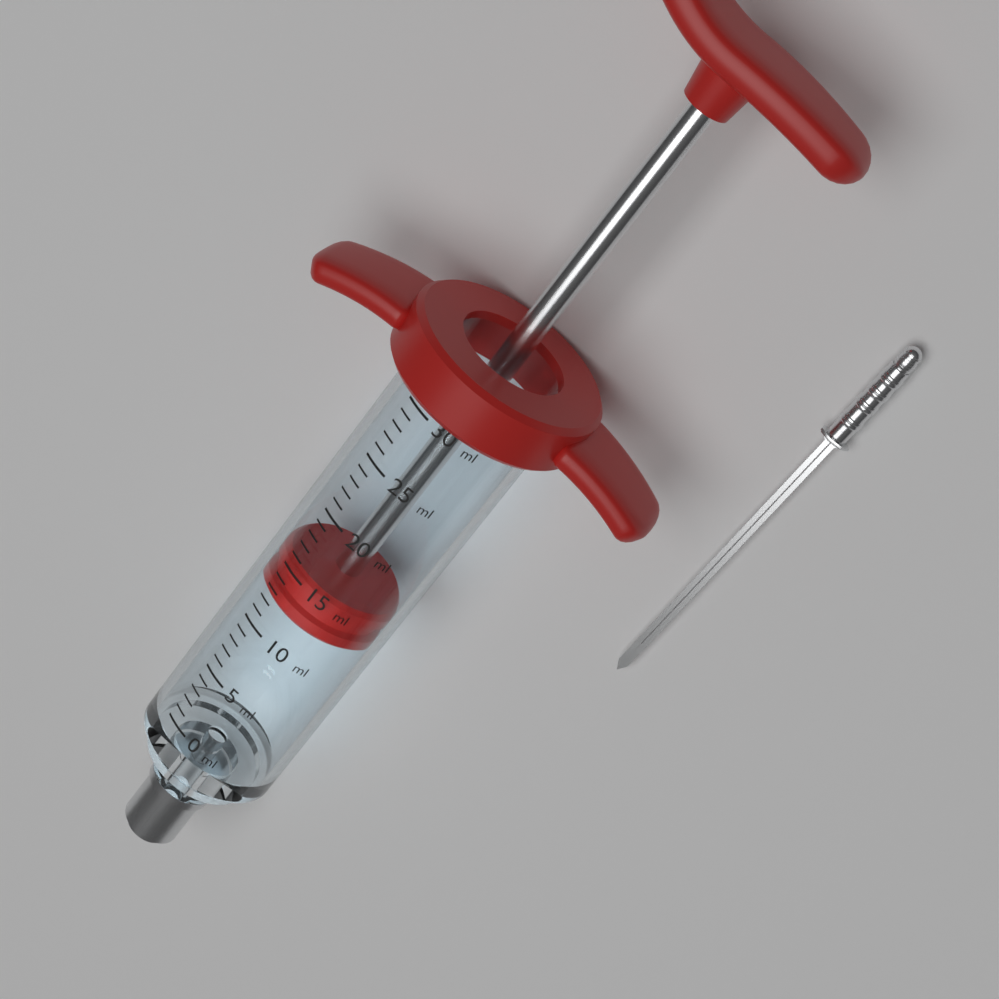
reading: 12 ml
